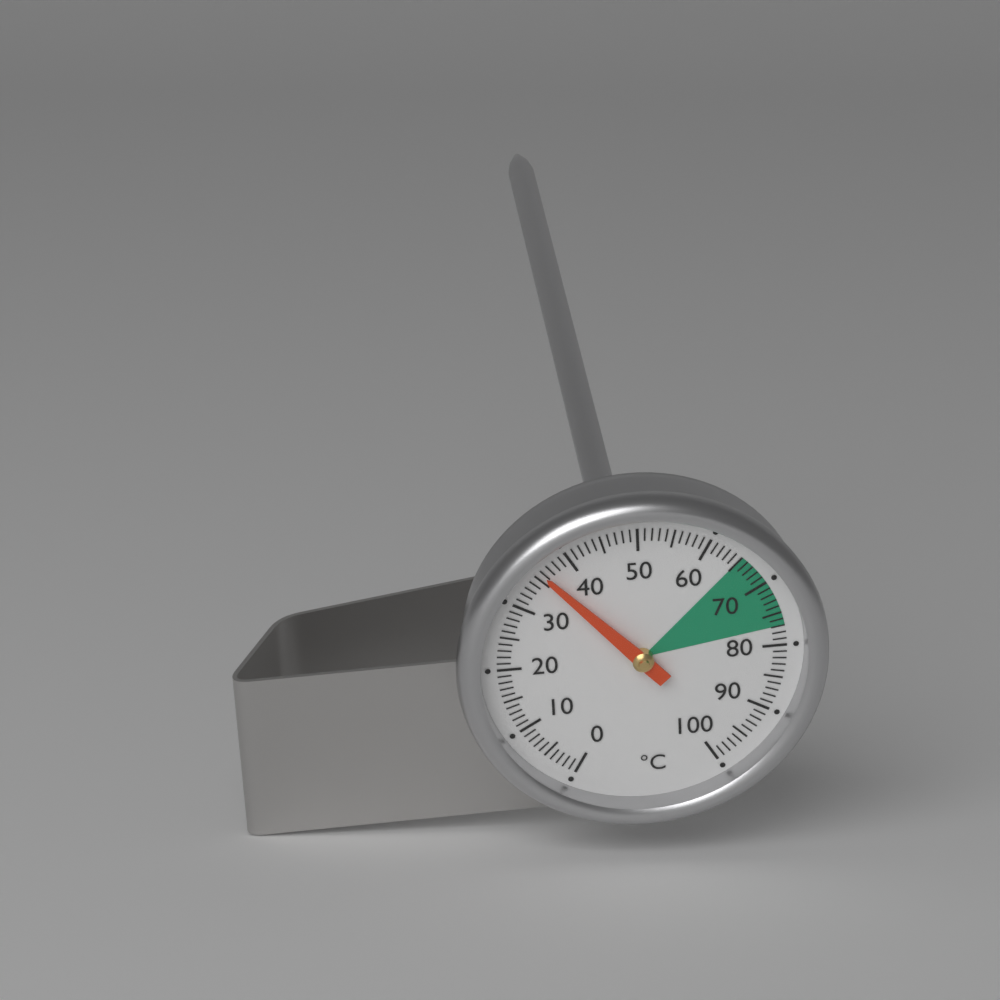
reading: 36 °C
